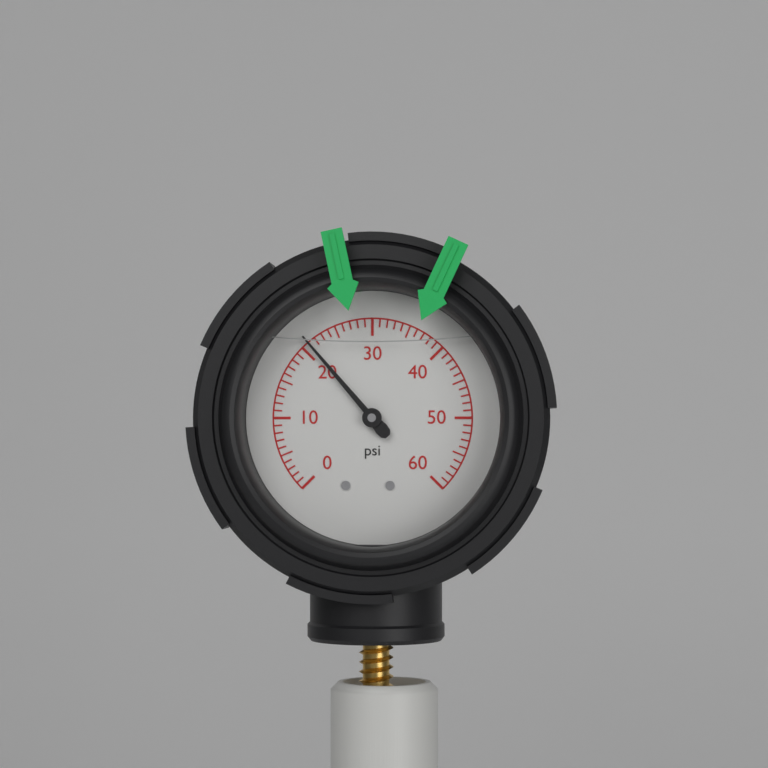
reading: 21 psi
